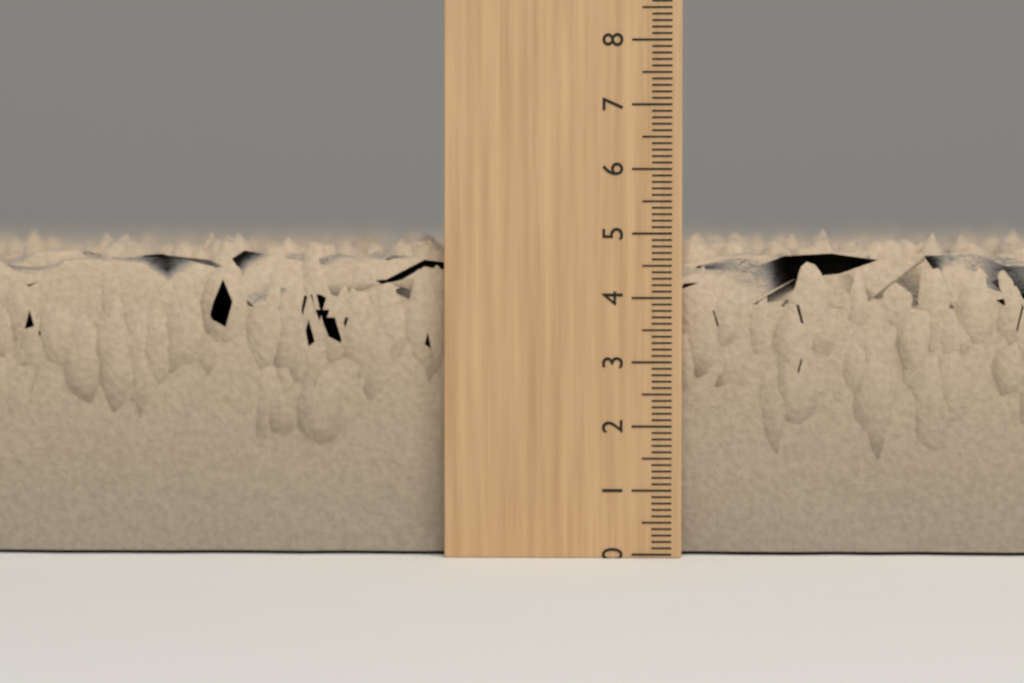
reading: 5.1 (no unit)
